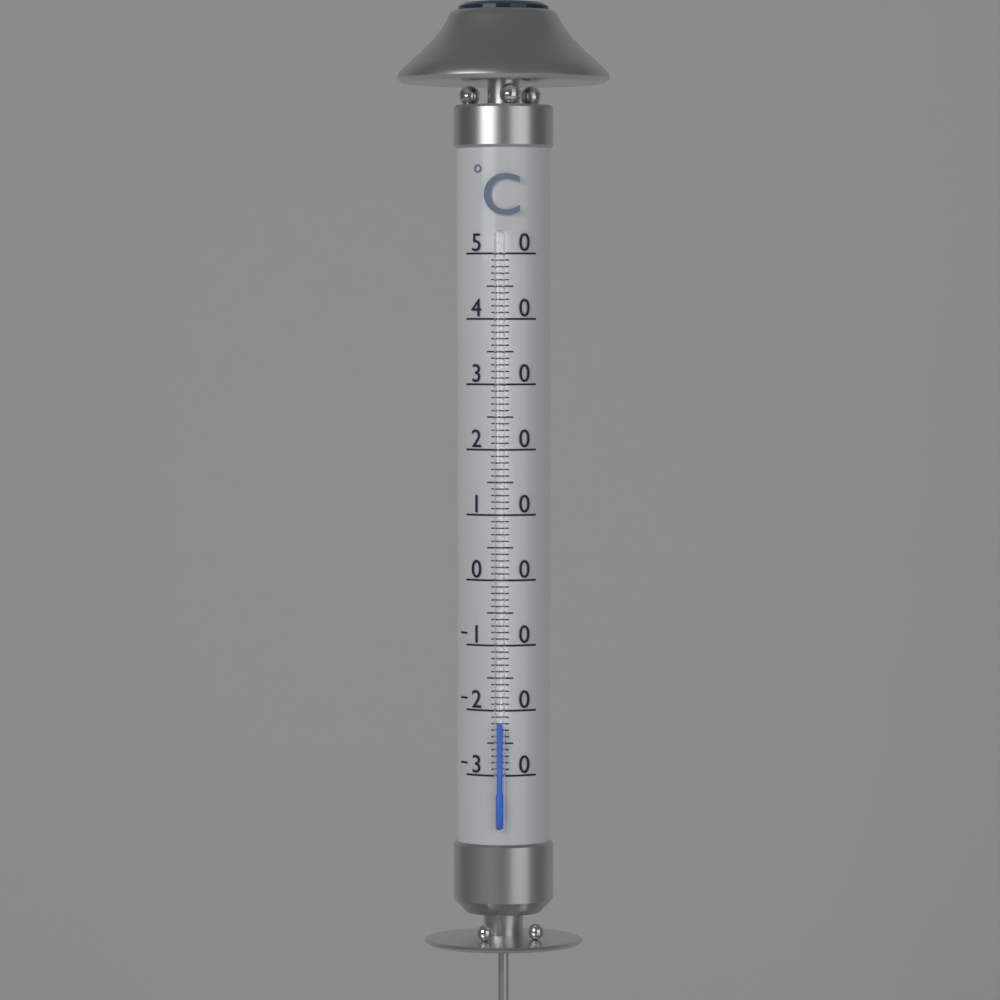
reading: -22 °C
